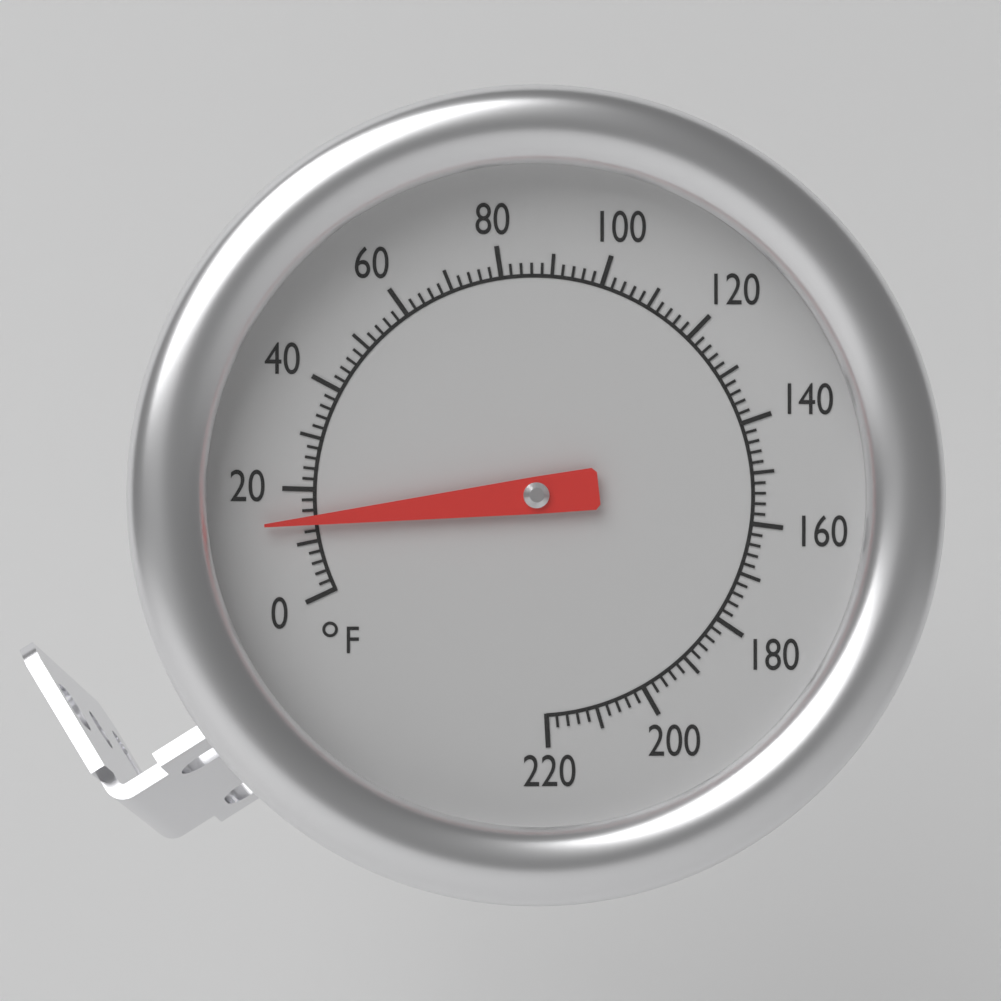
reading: 14 °F
